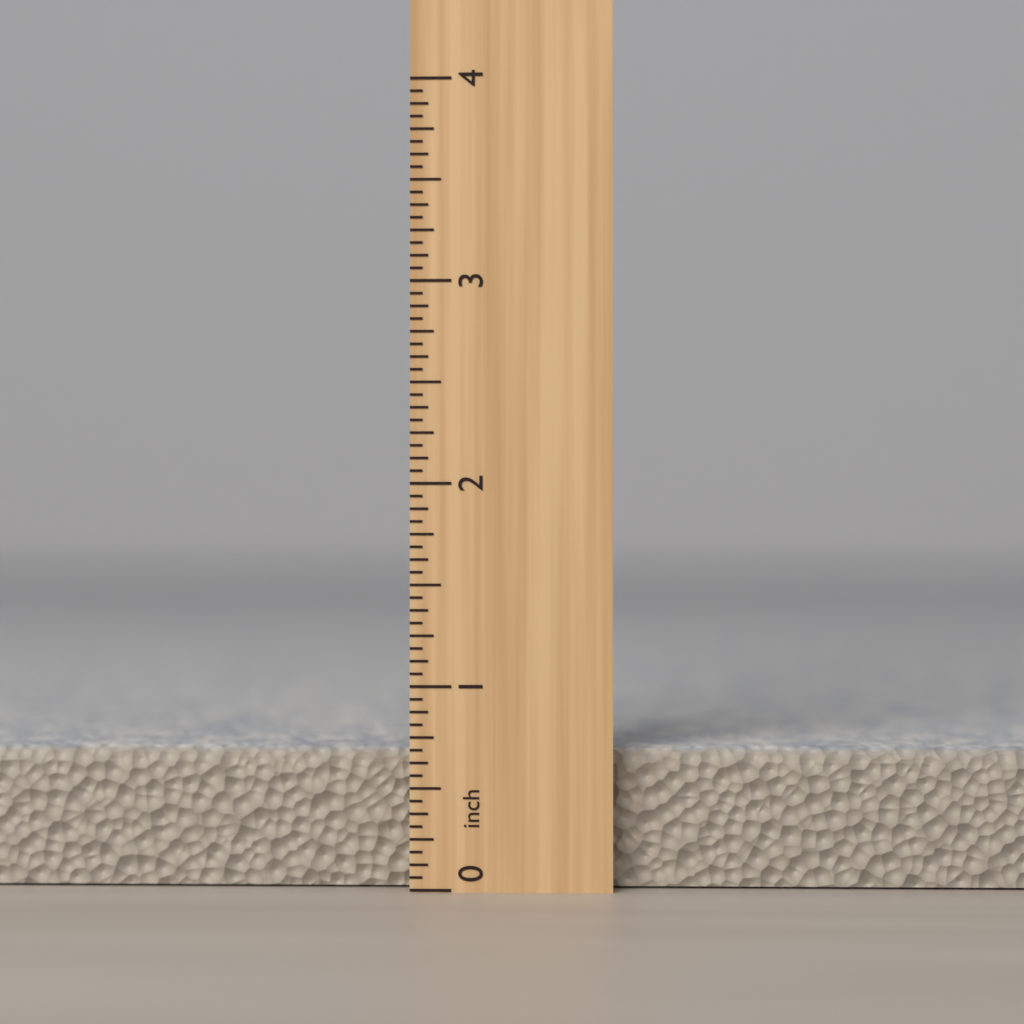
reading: 0.6875 inch
